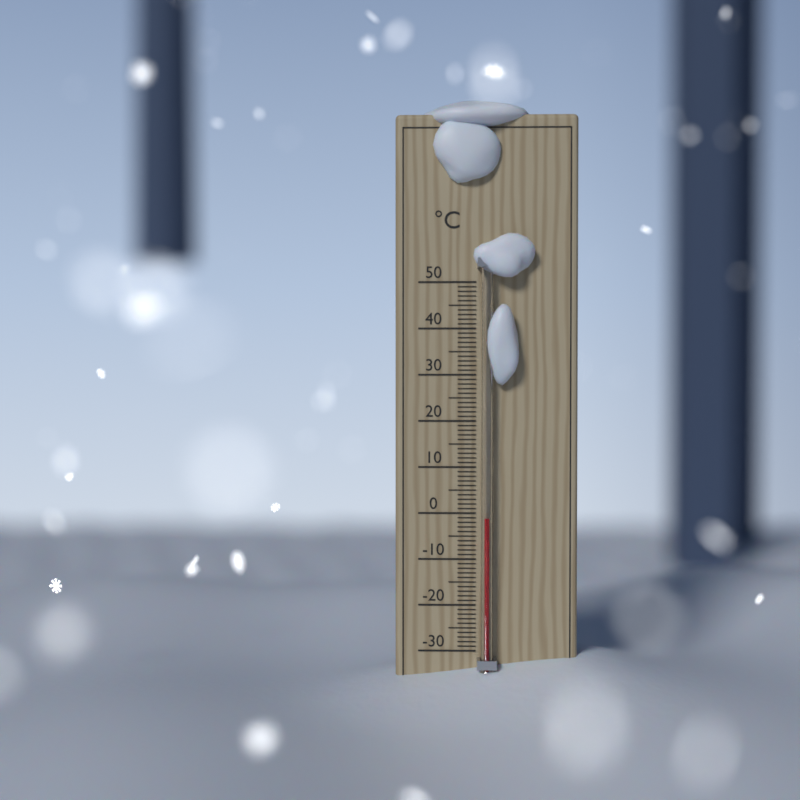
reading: -1 °C
